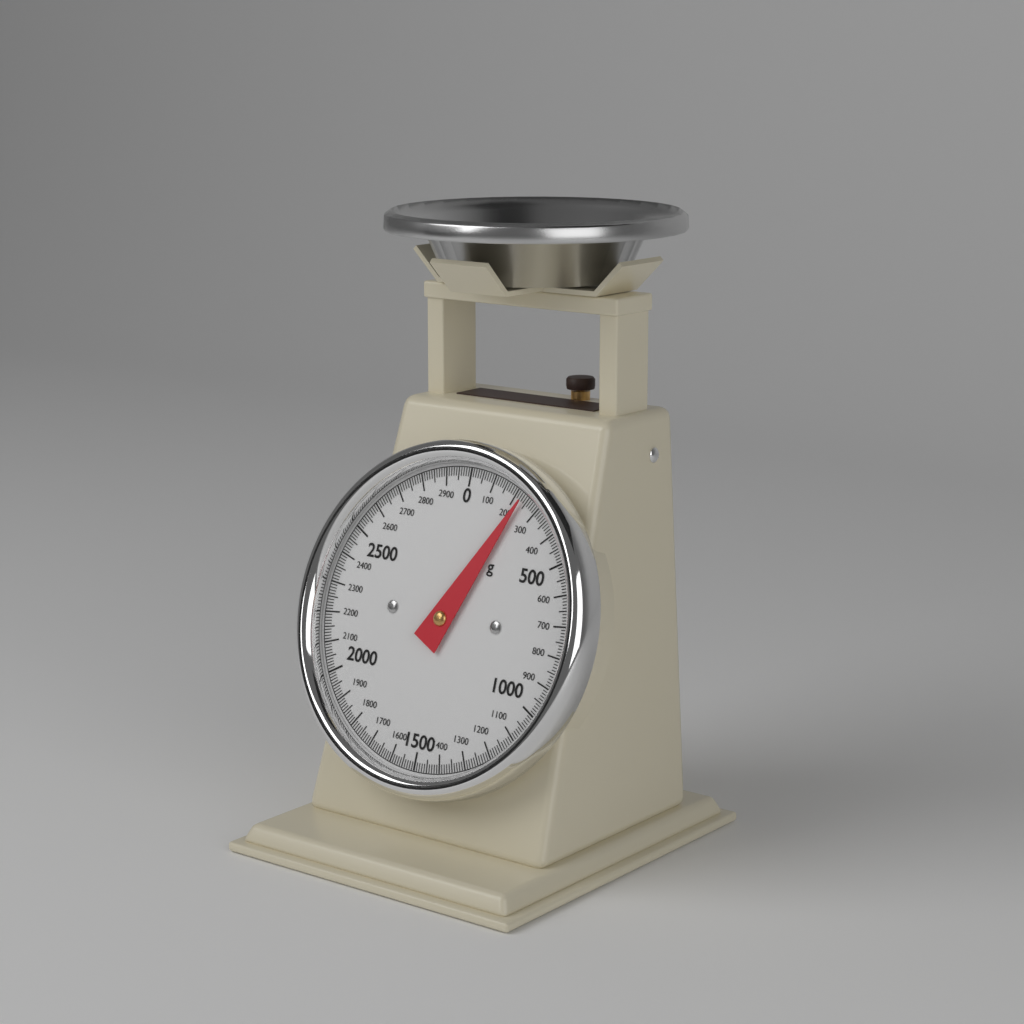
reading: 230 g
